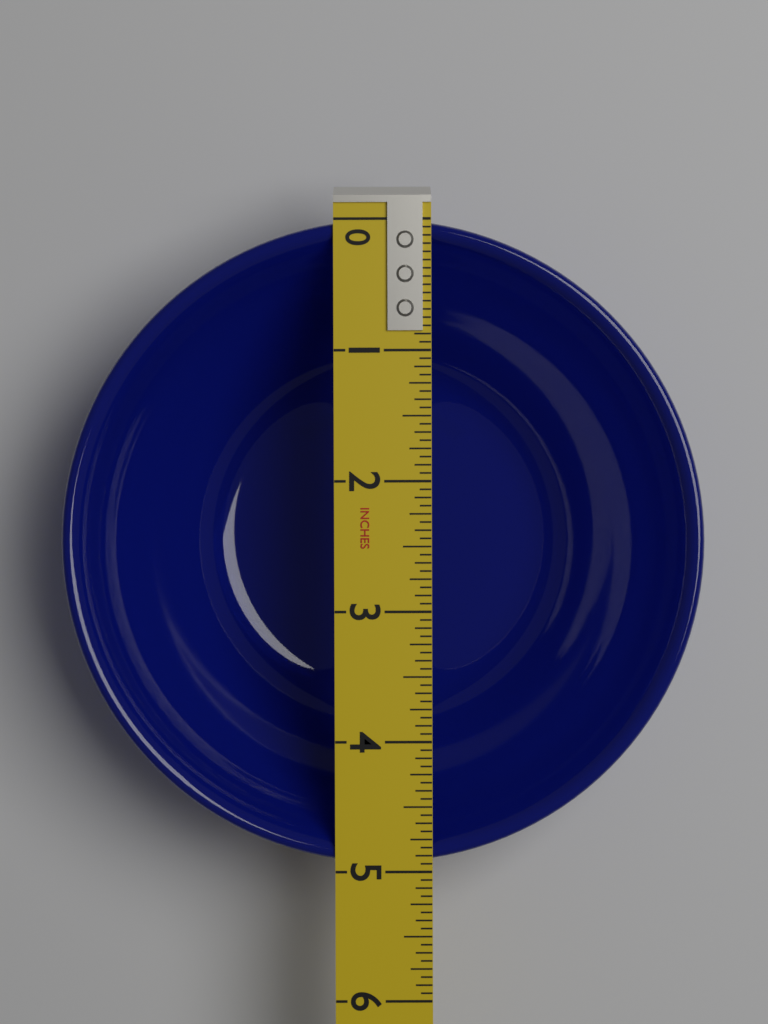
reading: 4.9375 in
